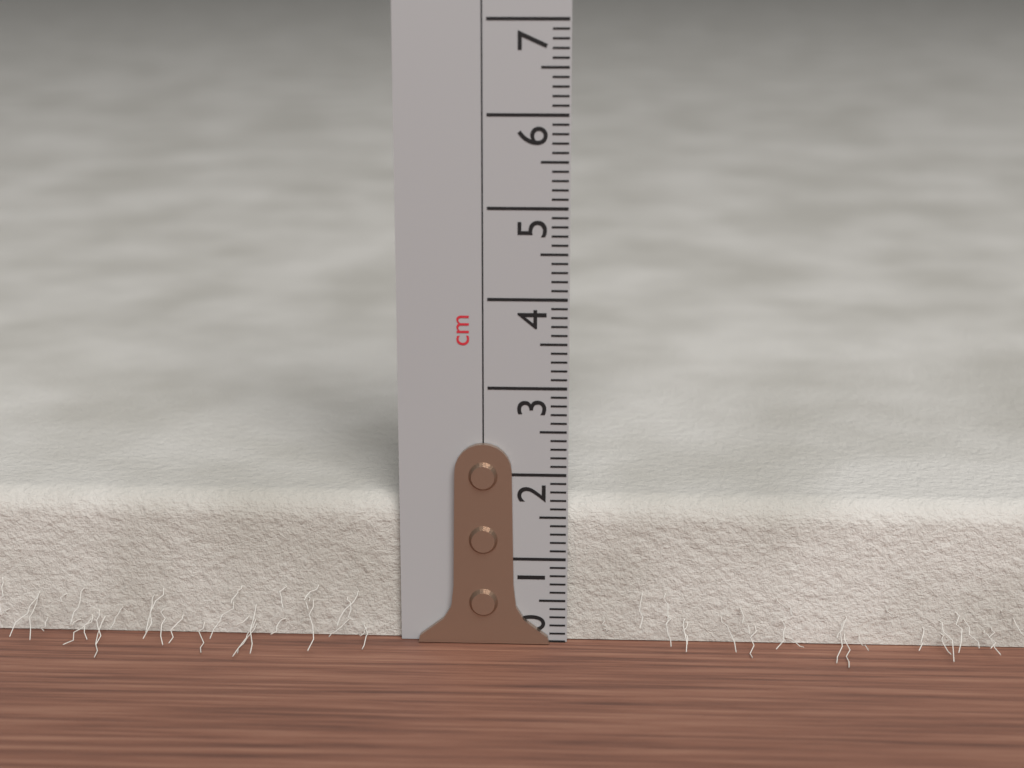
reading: 1.7 cm
